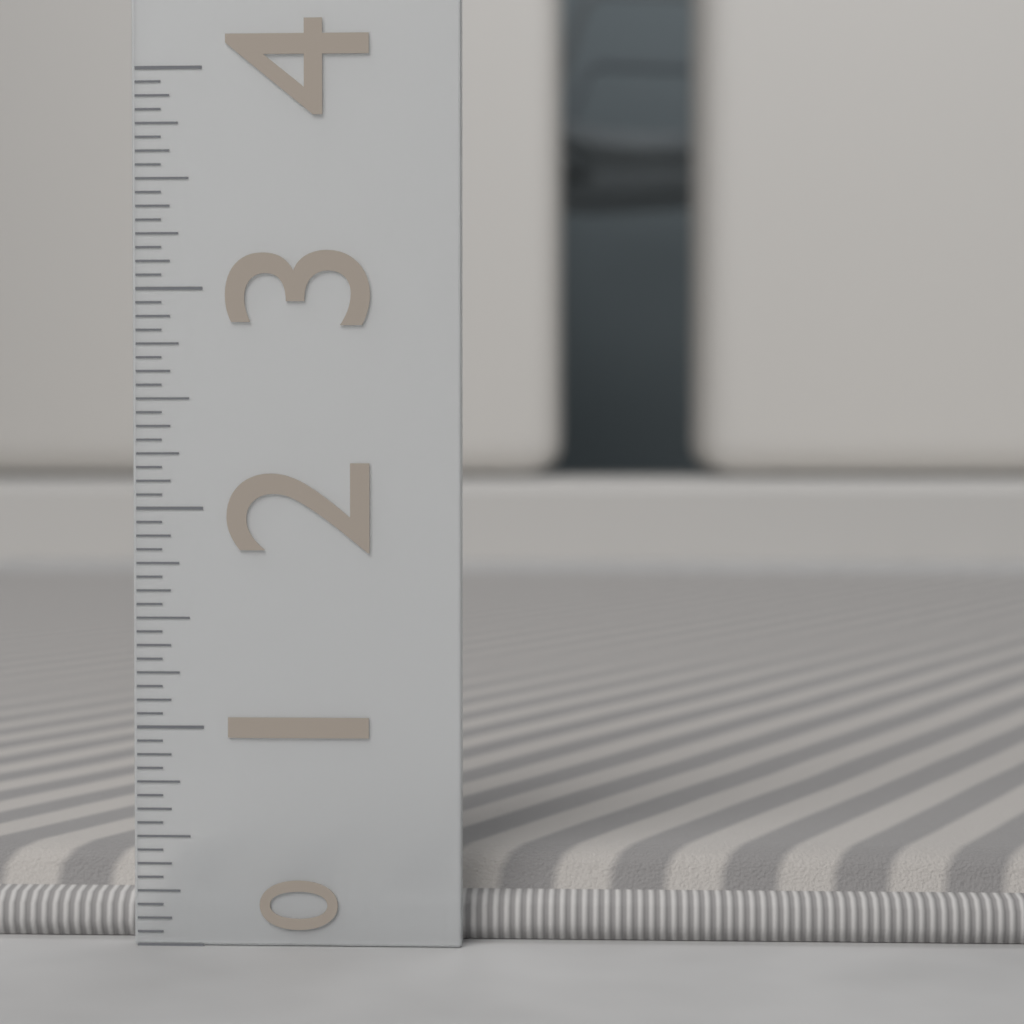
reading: 0.3750 (no unit)
